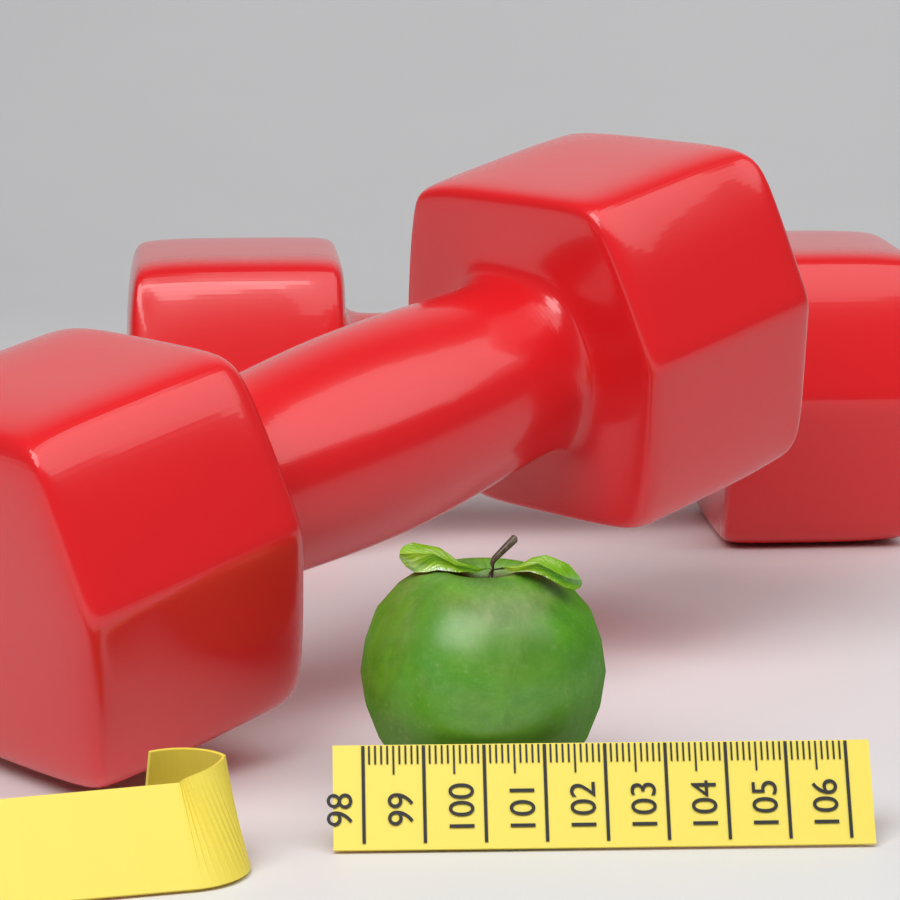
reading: 102.2 (no unit)
